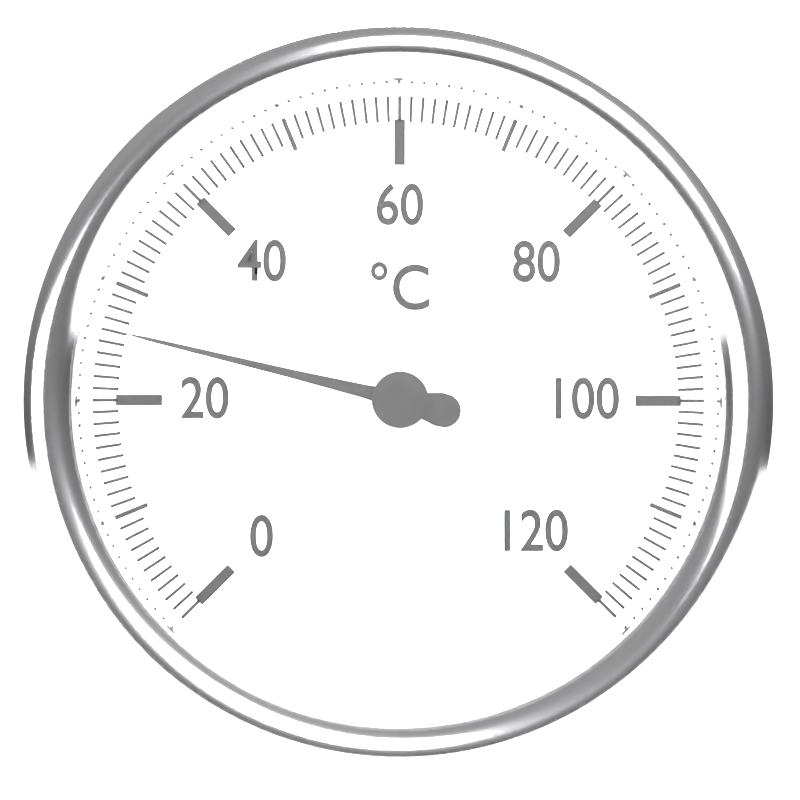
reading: 26 °C
